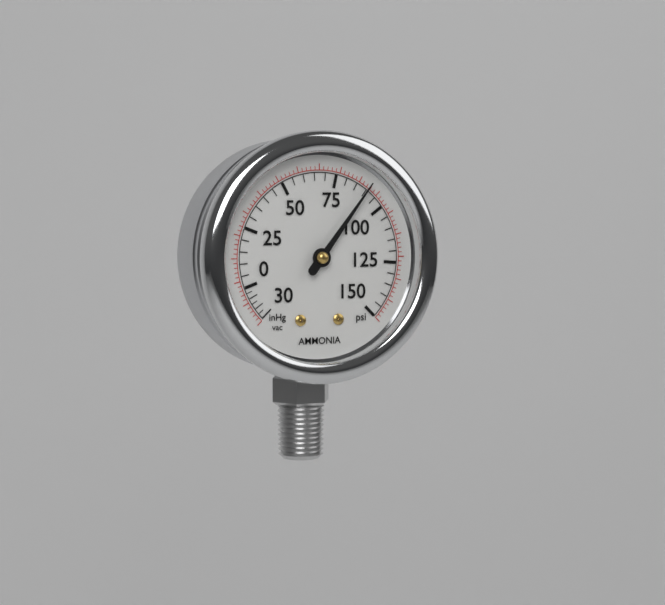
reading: 90 psi
